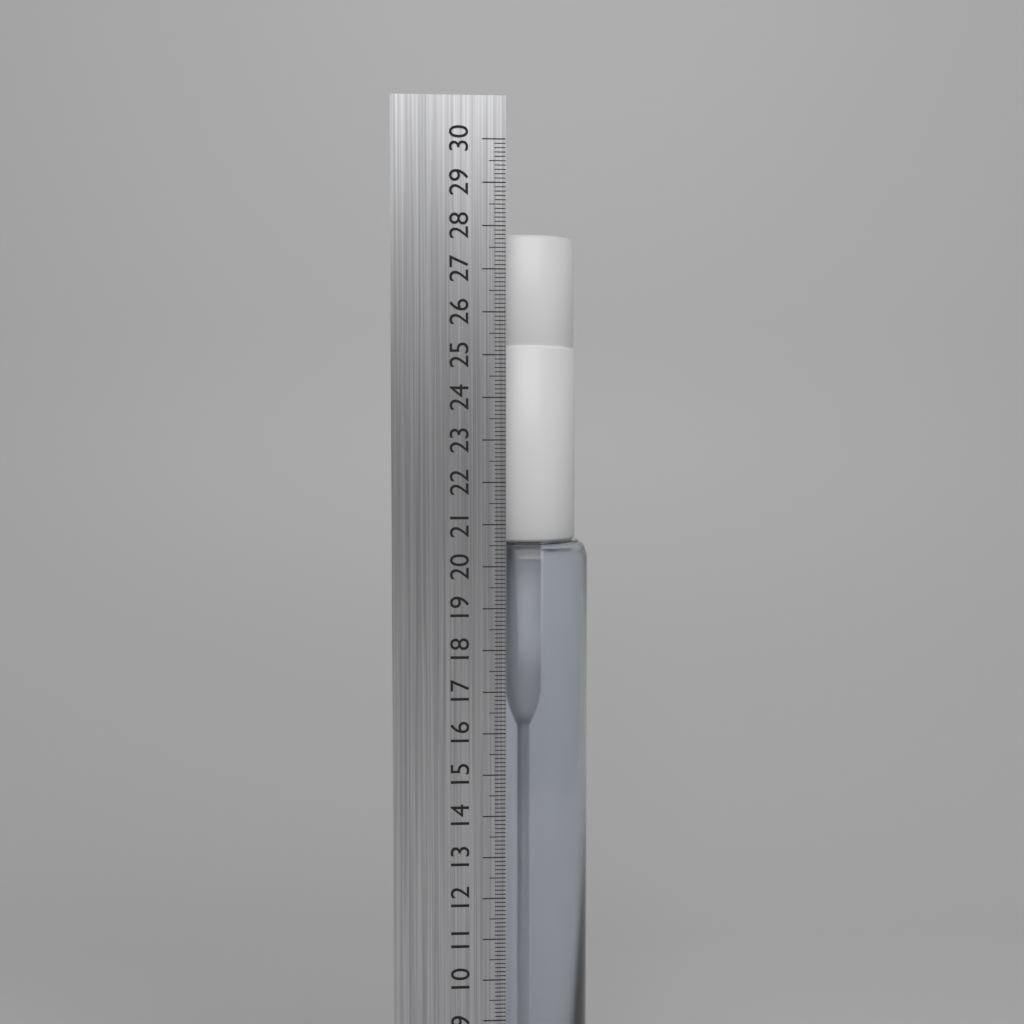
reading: 27.9 cm
